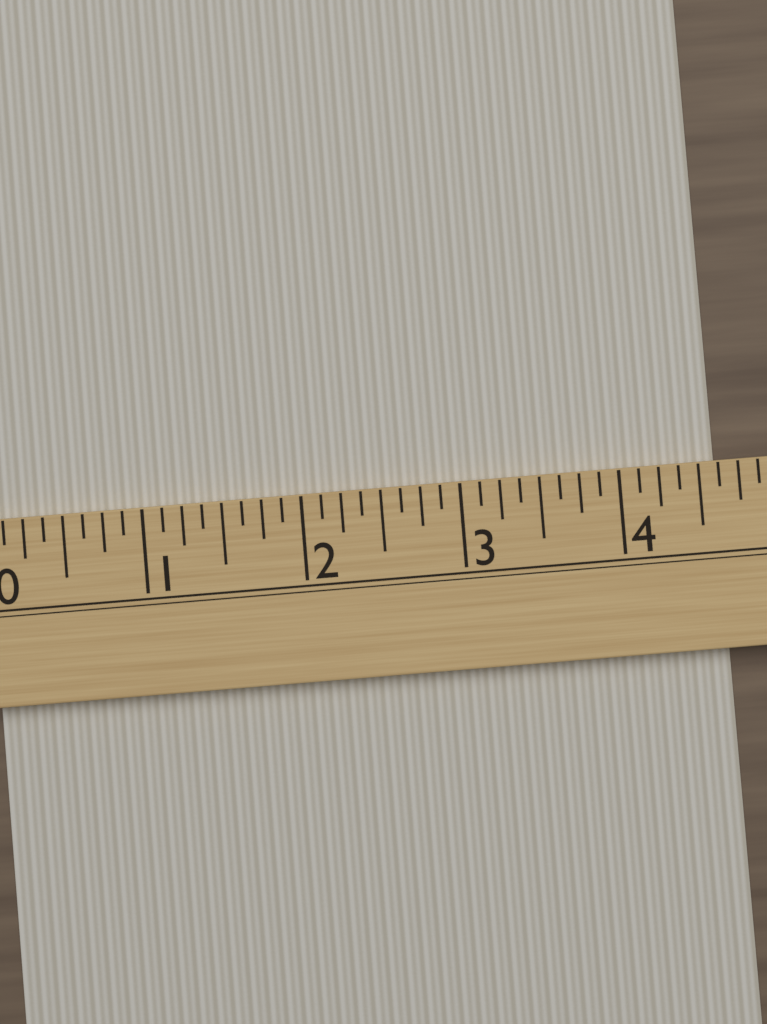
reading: 4.625 (no unit)
